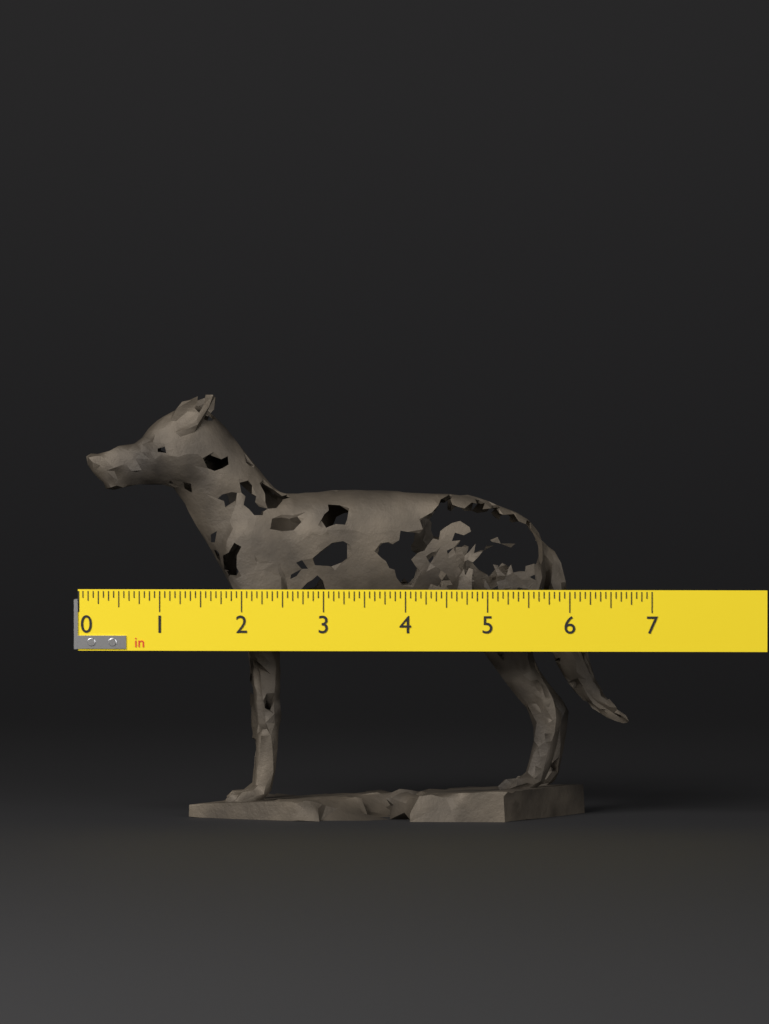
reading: 6.6875 in
